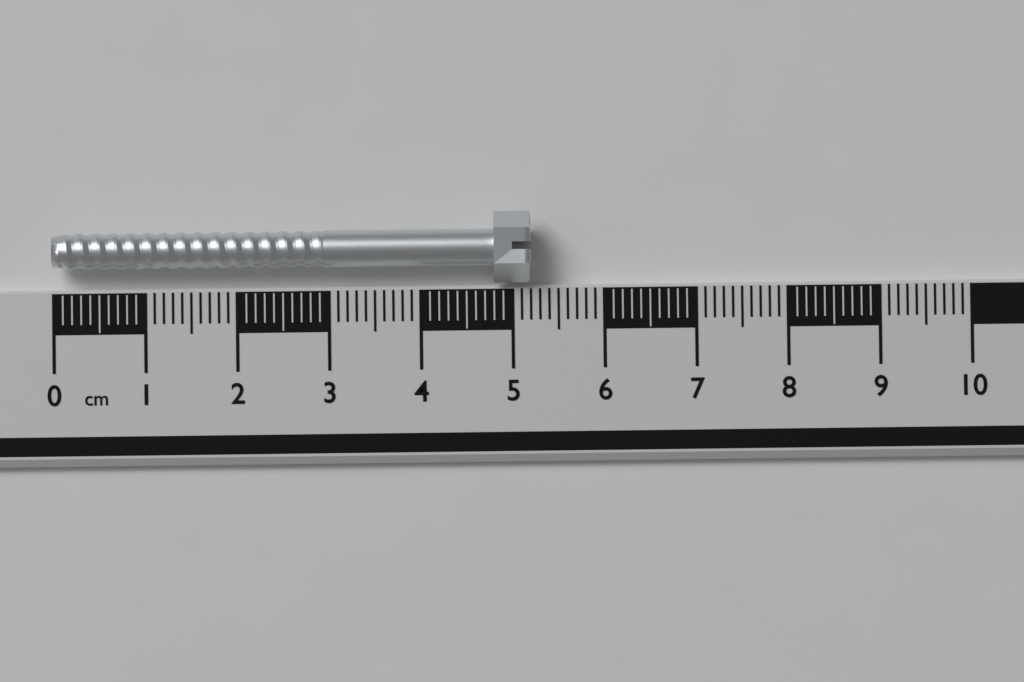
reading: 5.2 cm
